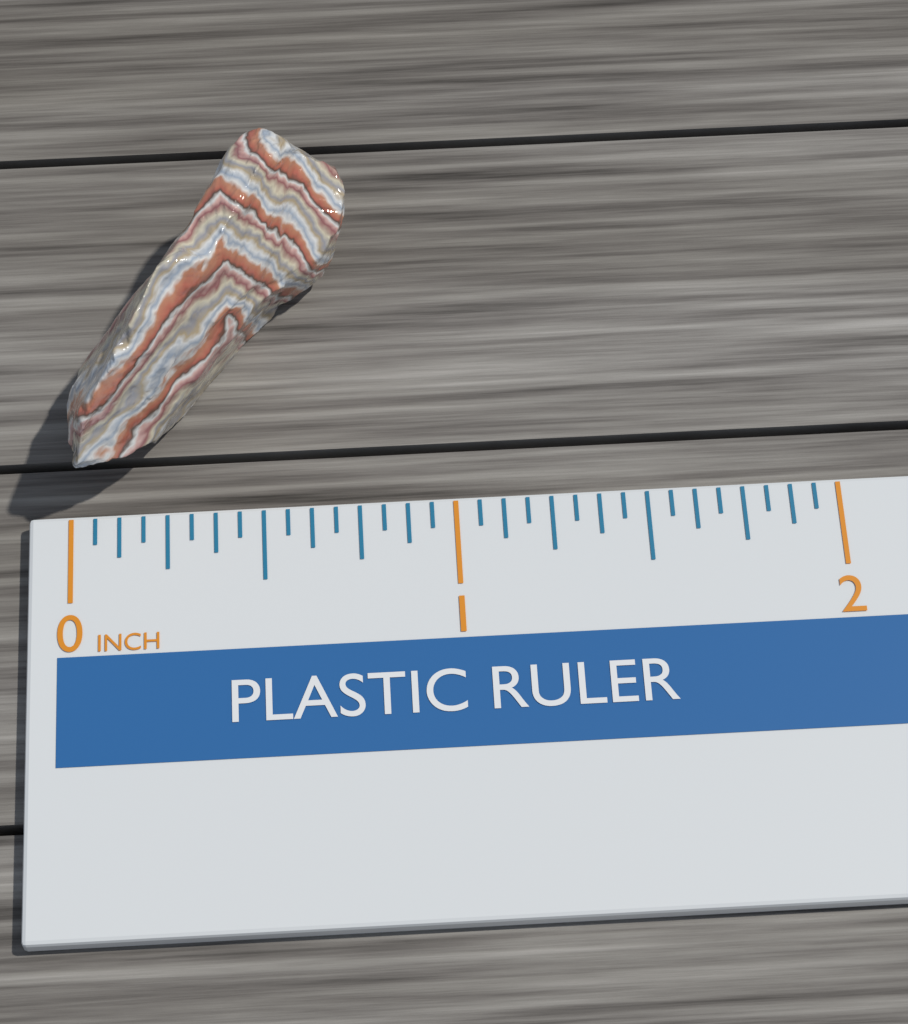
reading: 0.7500 inch
